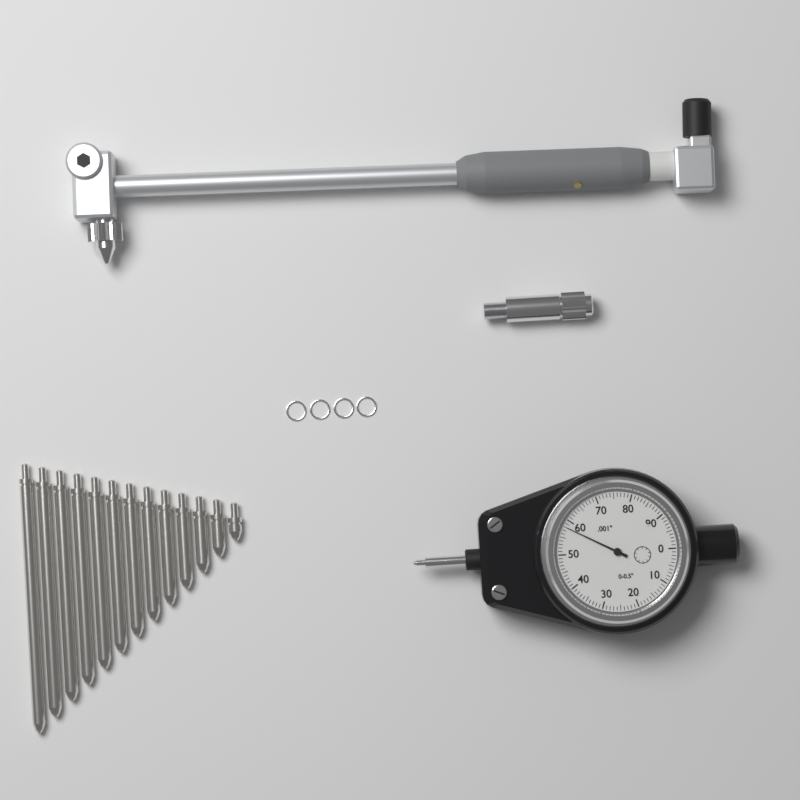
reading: 0.058 in
